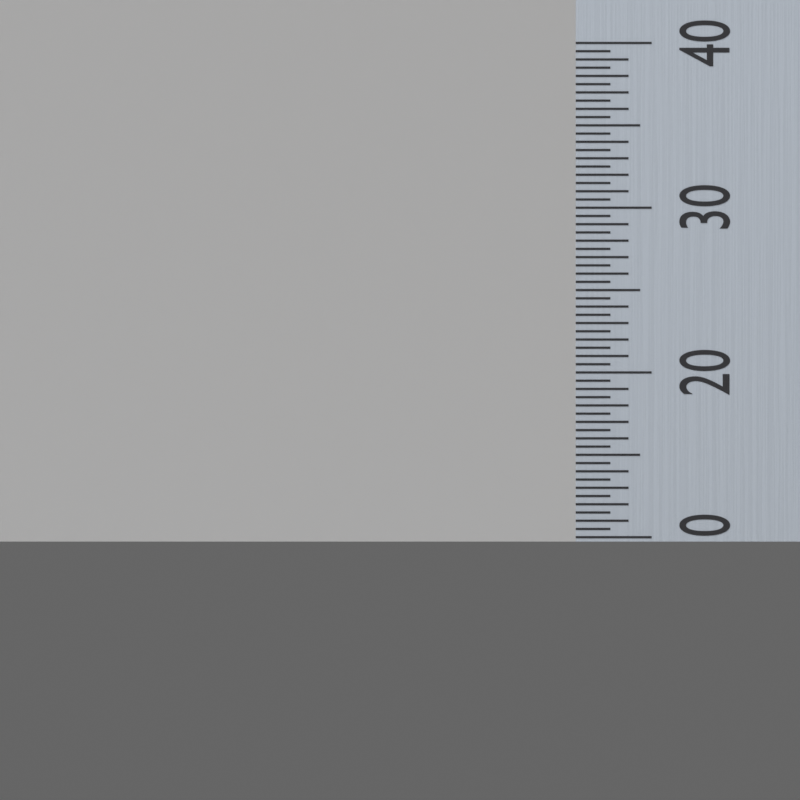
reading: 0.5 (no unit)
